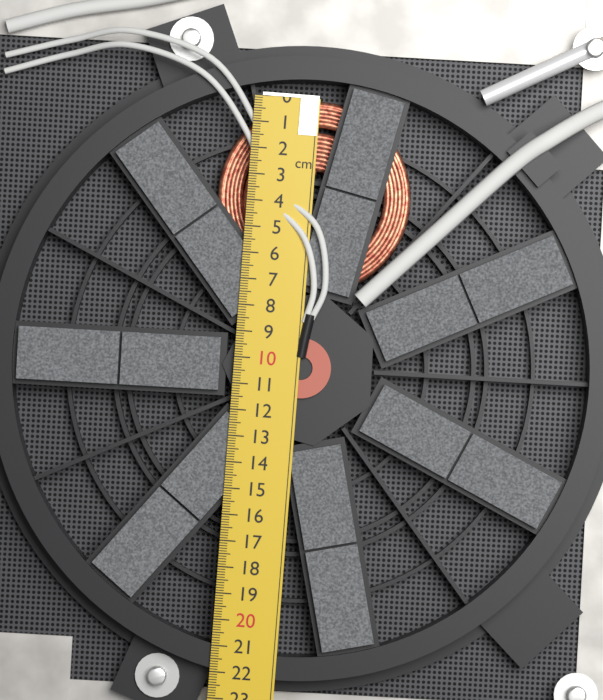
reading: 7.4 cm
